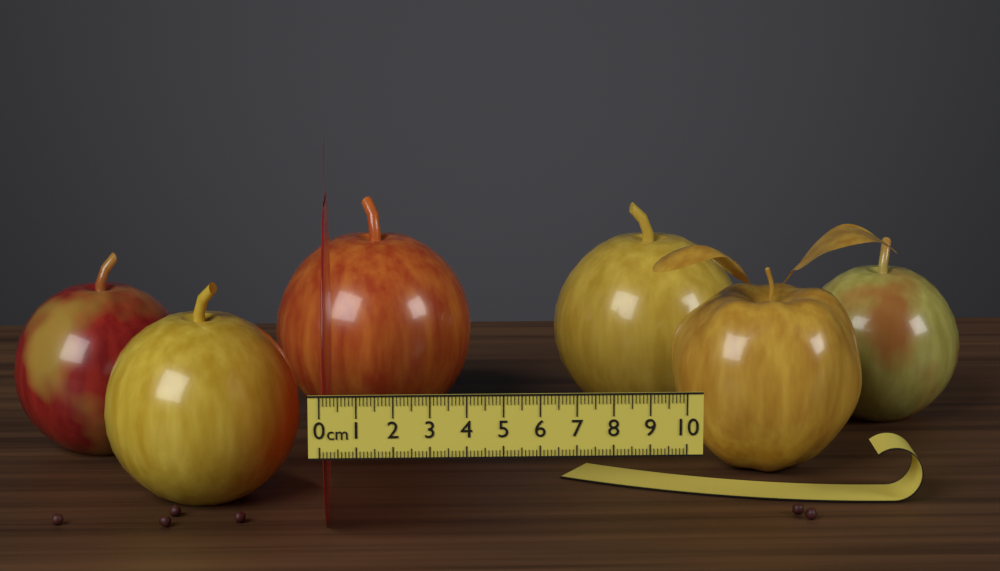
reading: 0.2 cm
